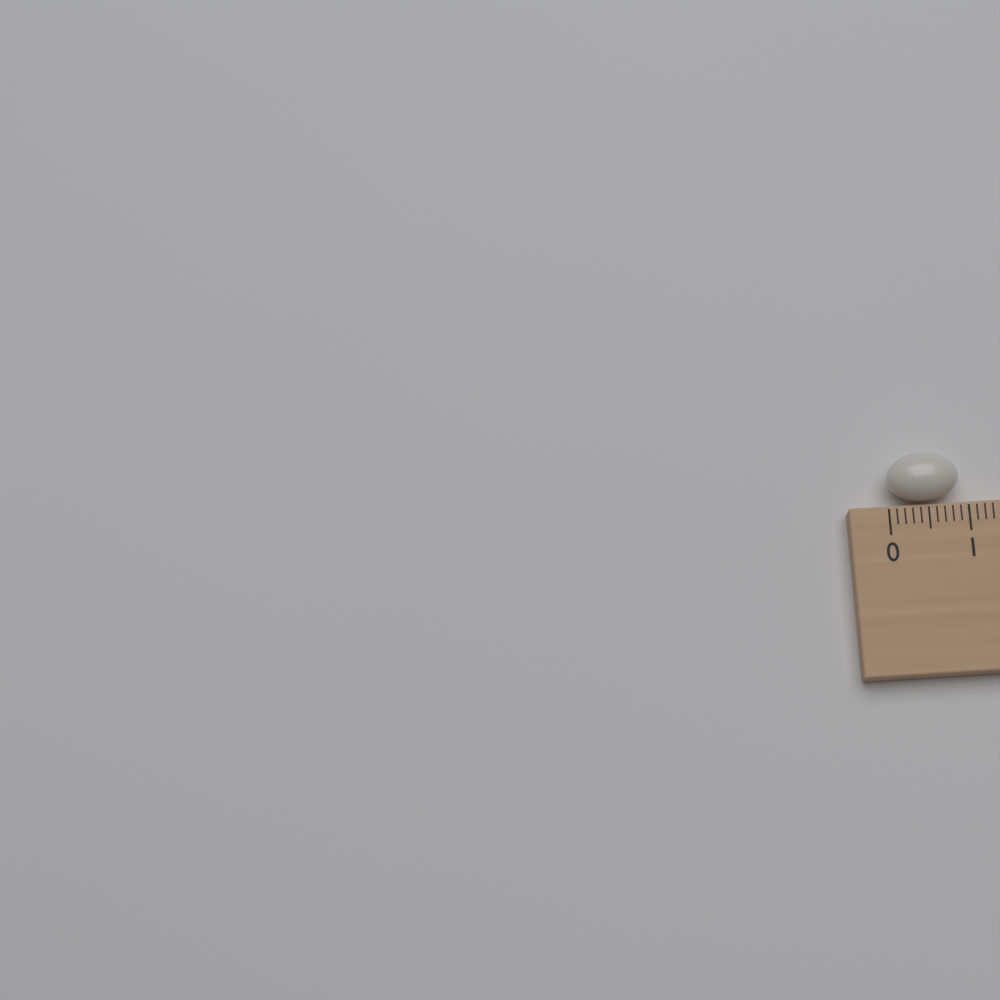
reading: 0.9 (no unit)
